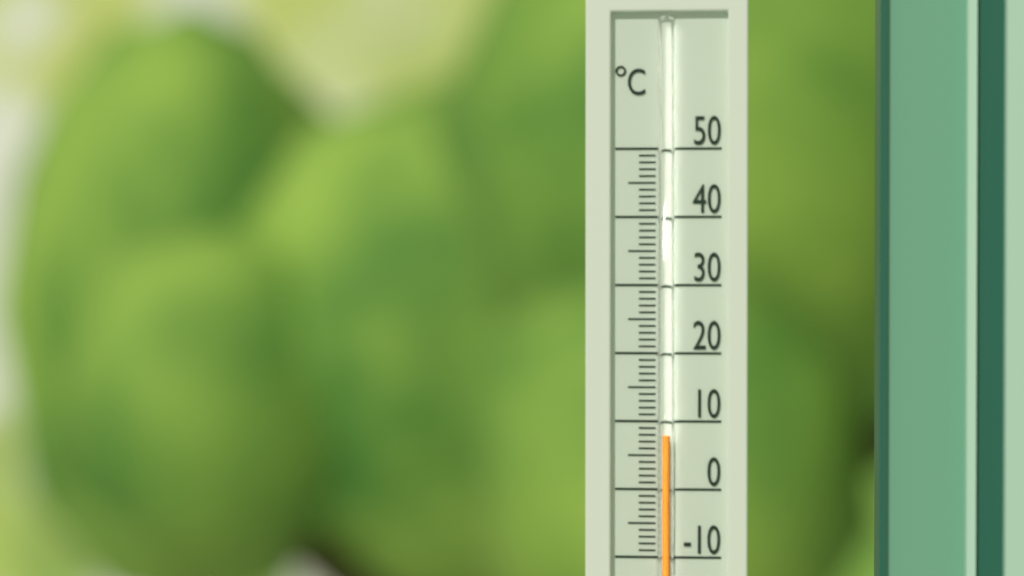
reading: 8 °C
